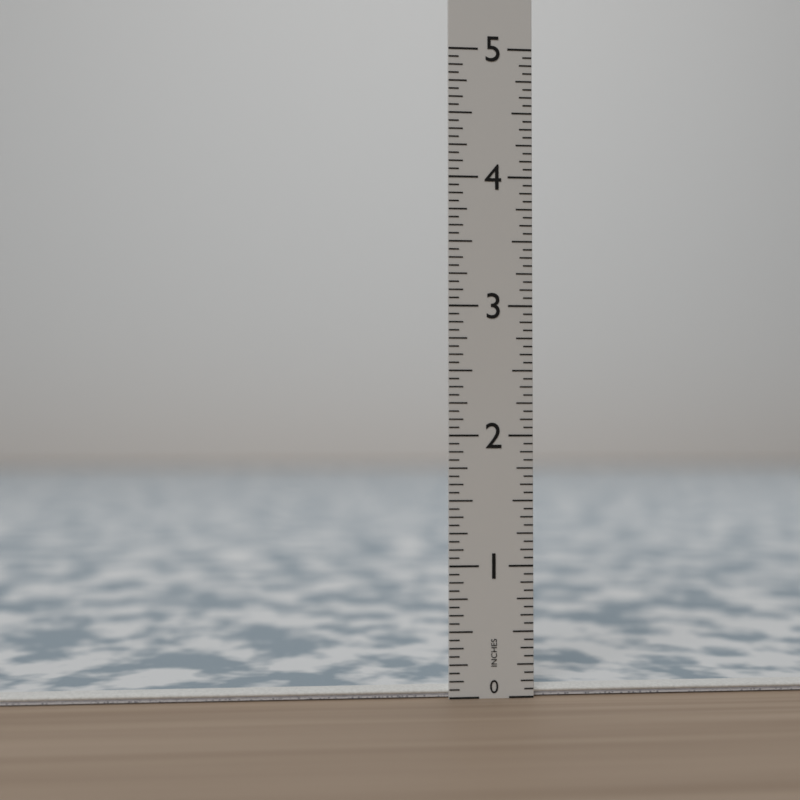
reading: 0.0625 in
